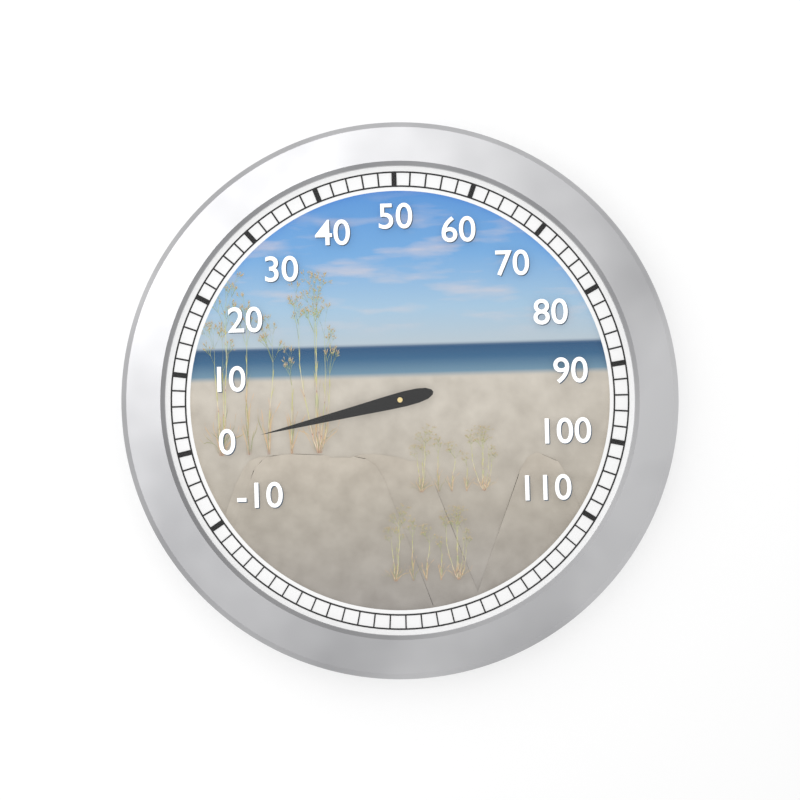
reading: 0 (no unit)
